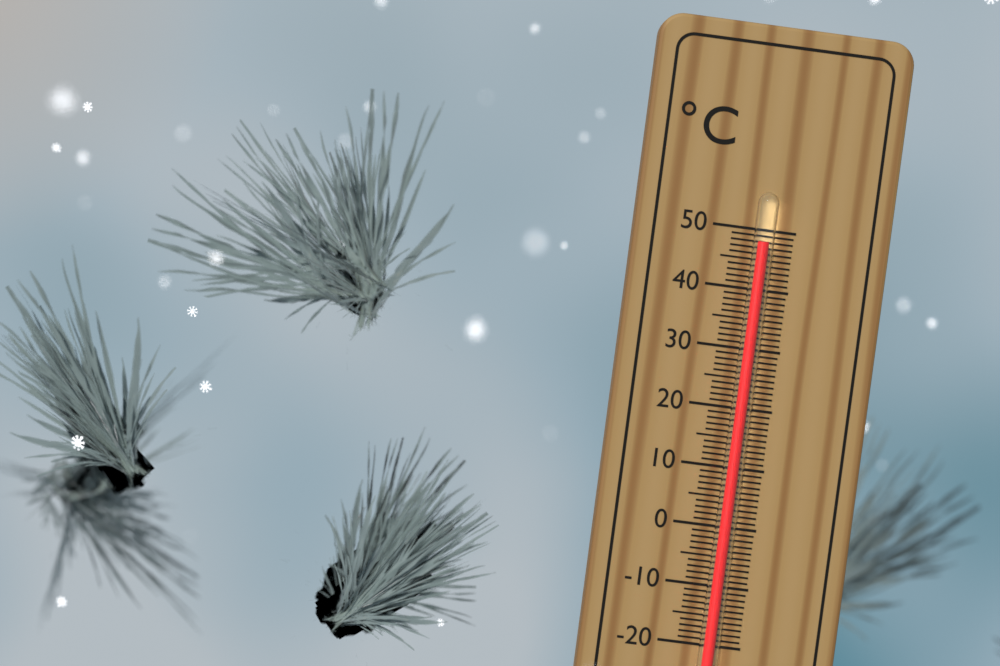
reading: 48 °C
